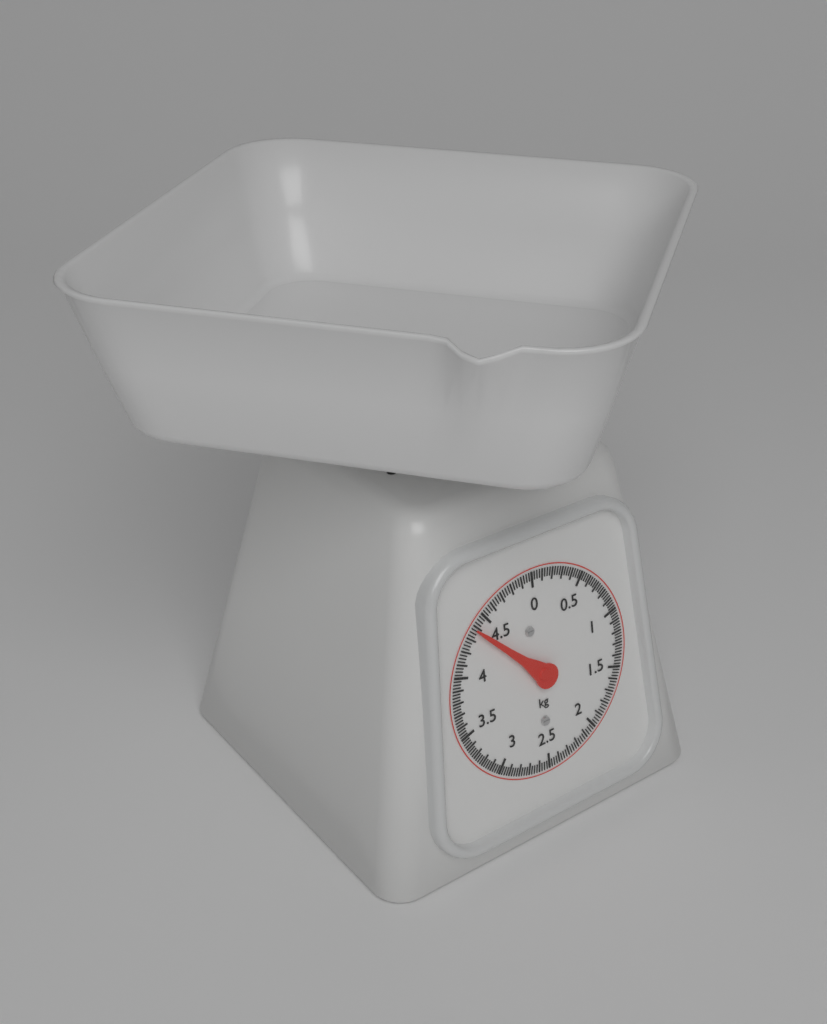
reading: 4.375 kg
